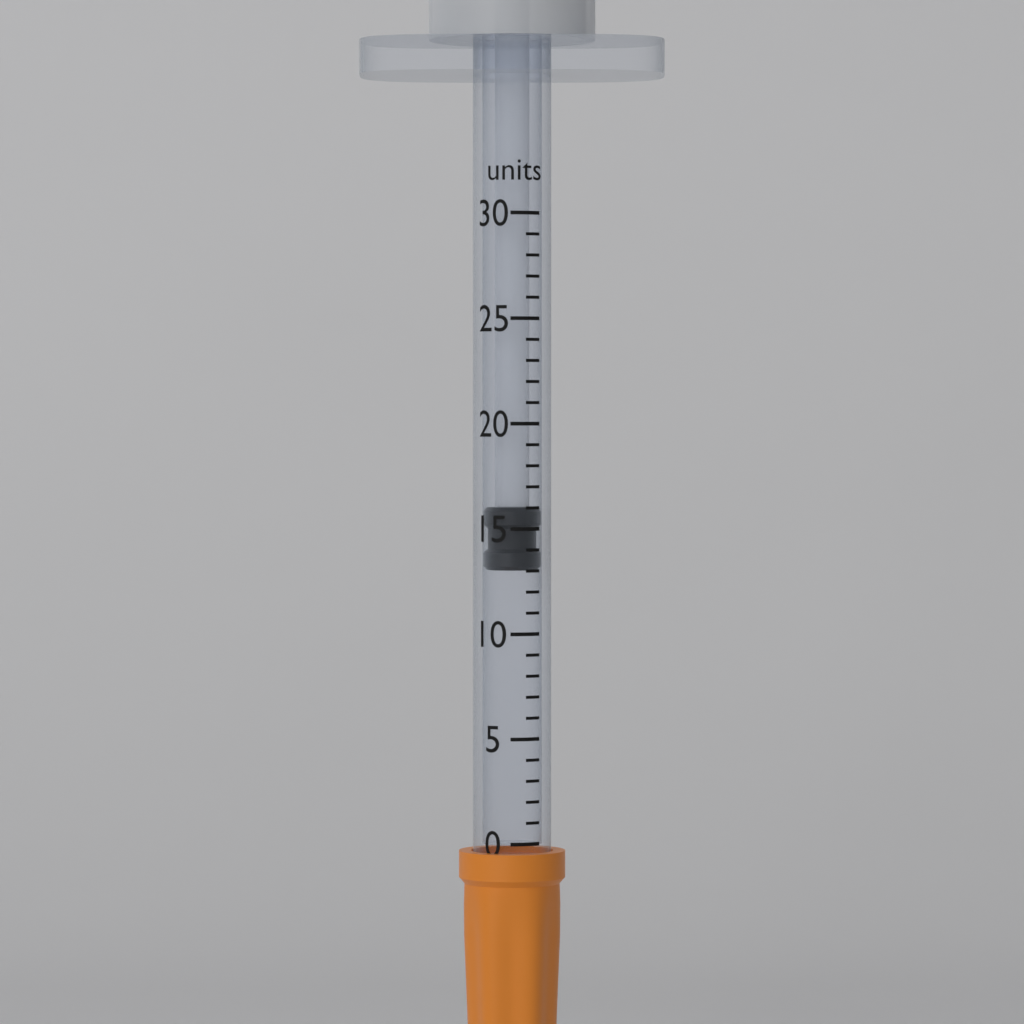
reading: 13 units
